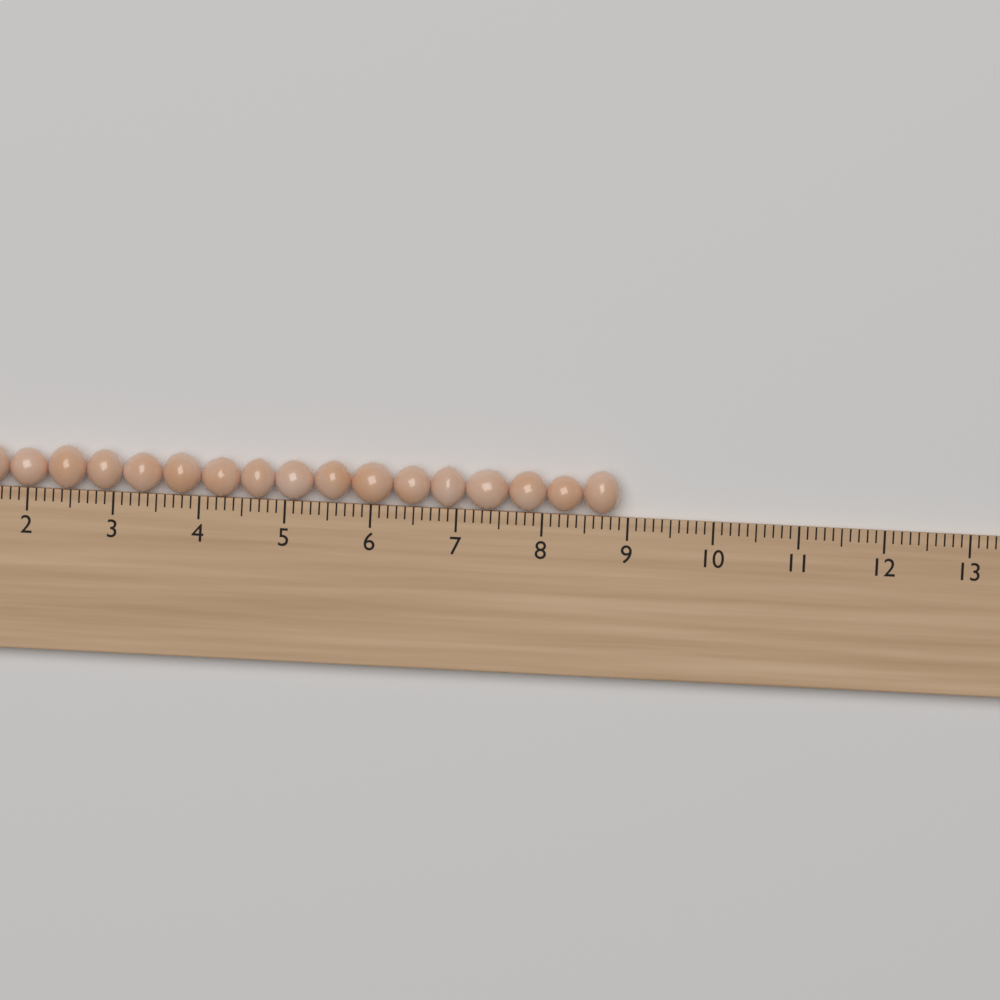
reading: 8.9 cm
